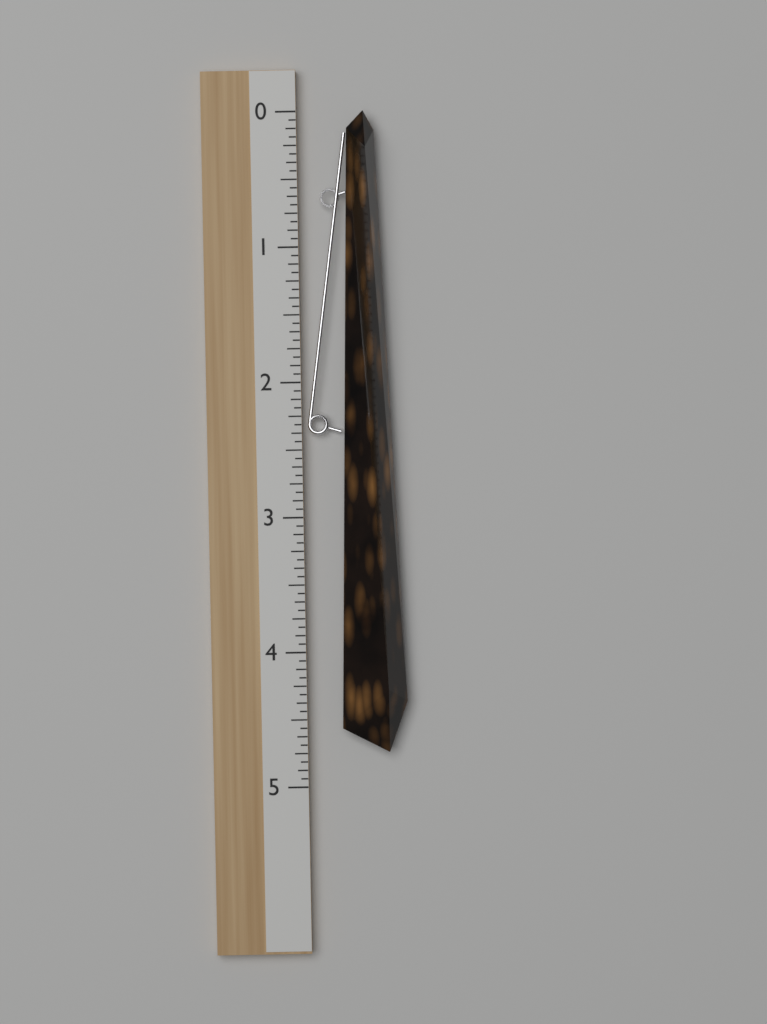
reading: 4.7500 (no unit)
